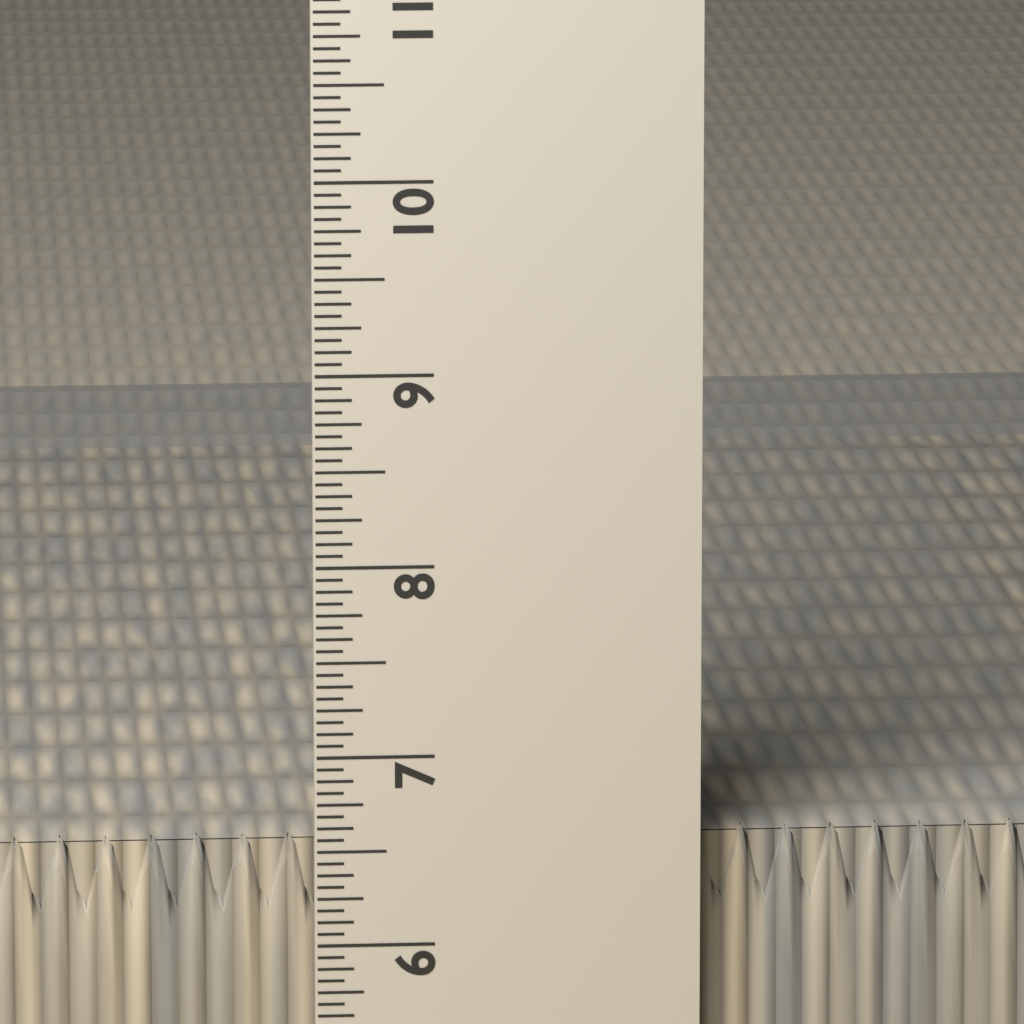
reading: 6.5625 in
